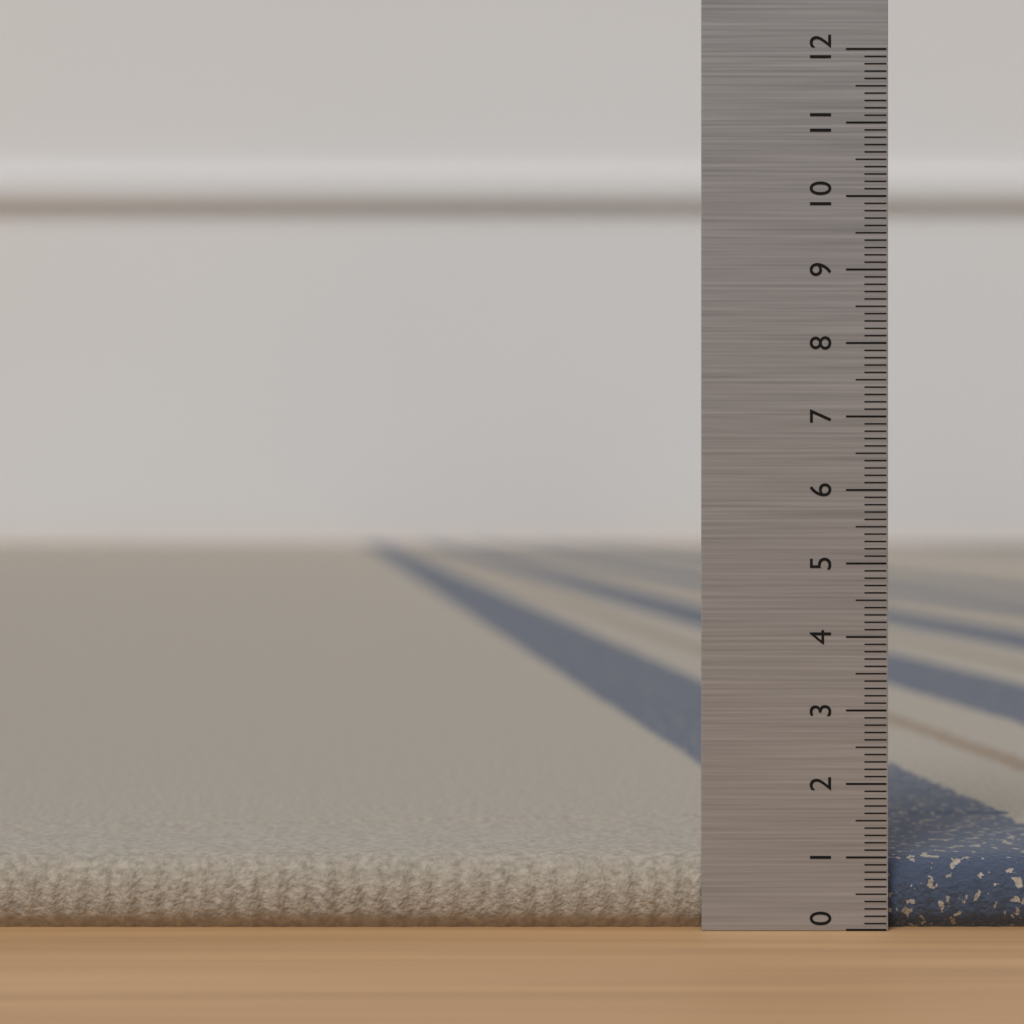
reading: 1.0 (no unit)
